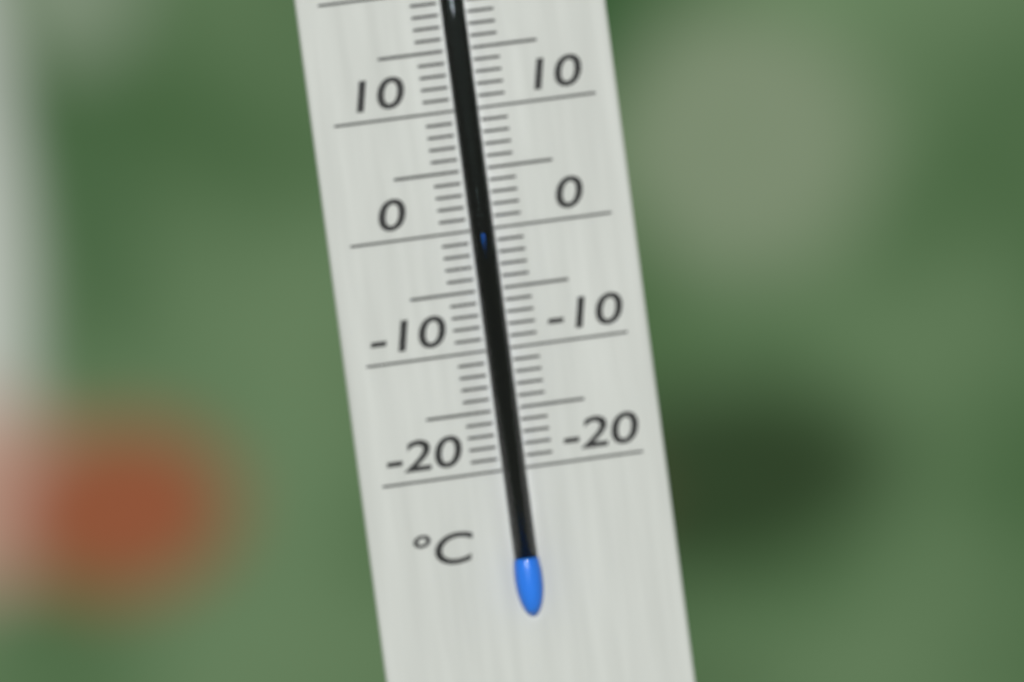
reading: 0 °C
